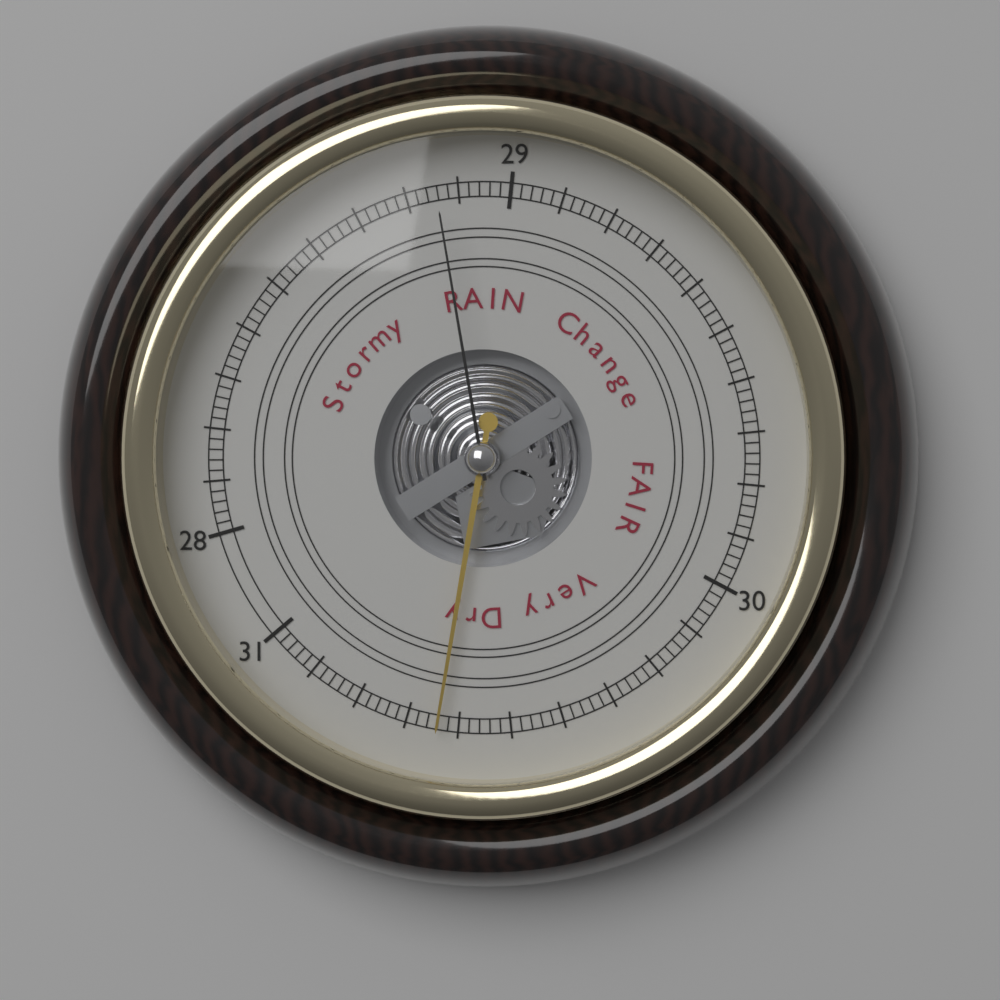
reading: 30.64 (no unit)
